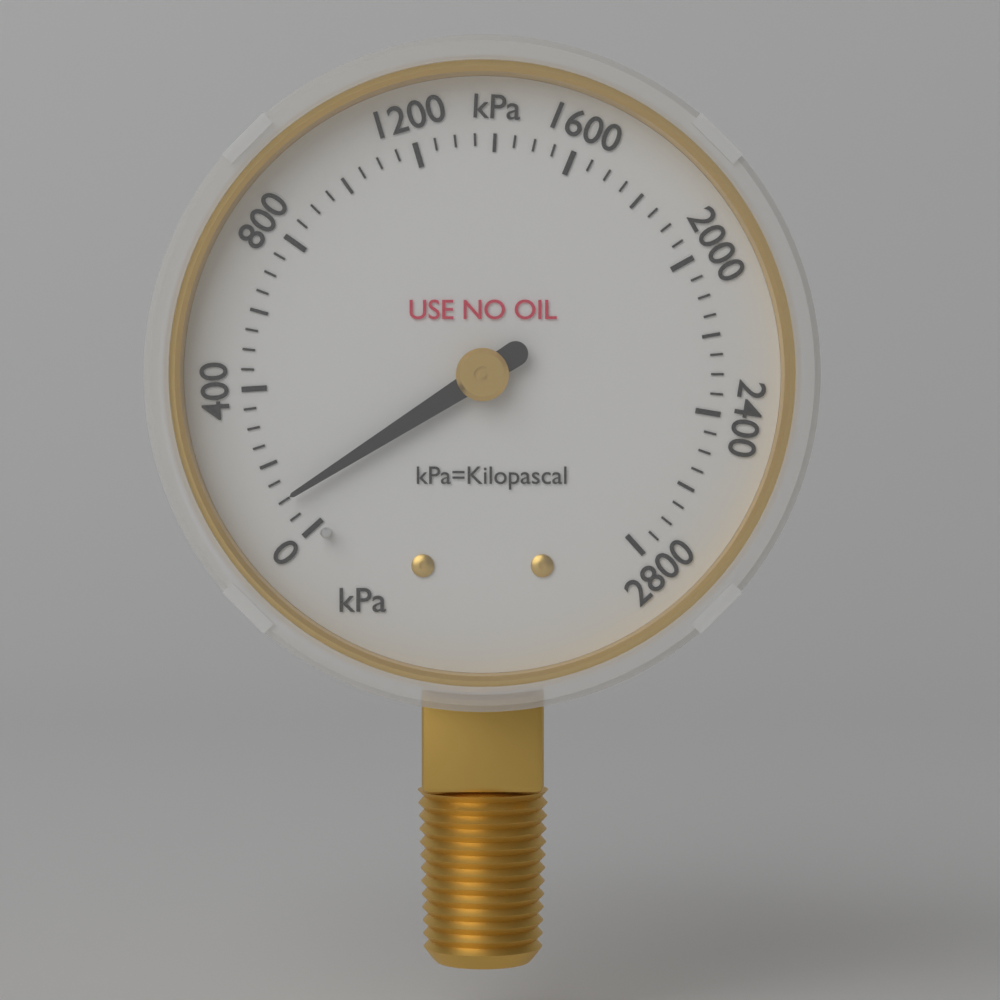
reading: 100 kPa
